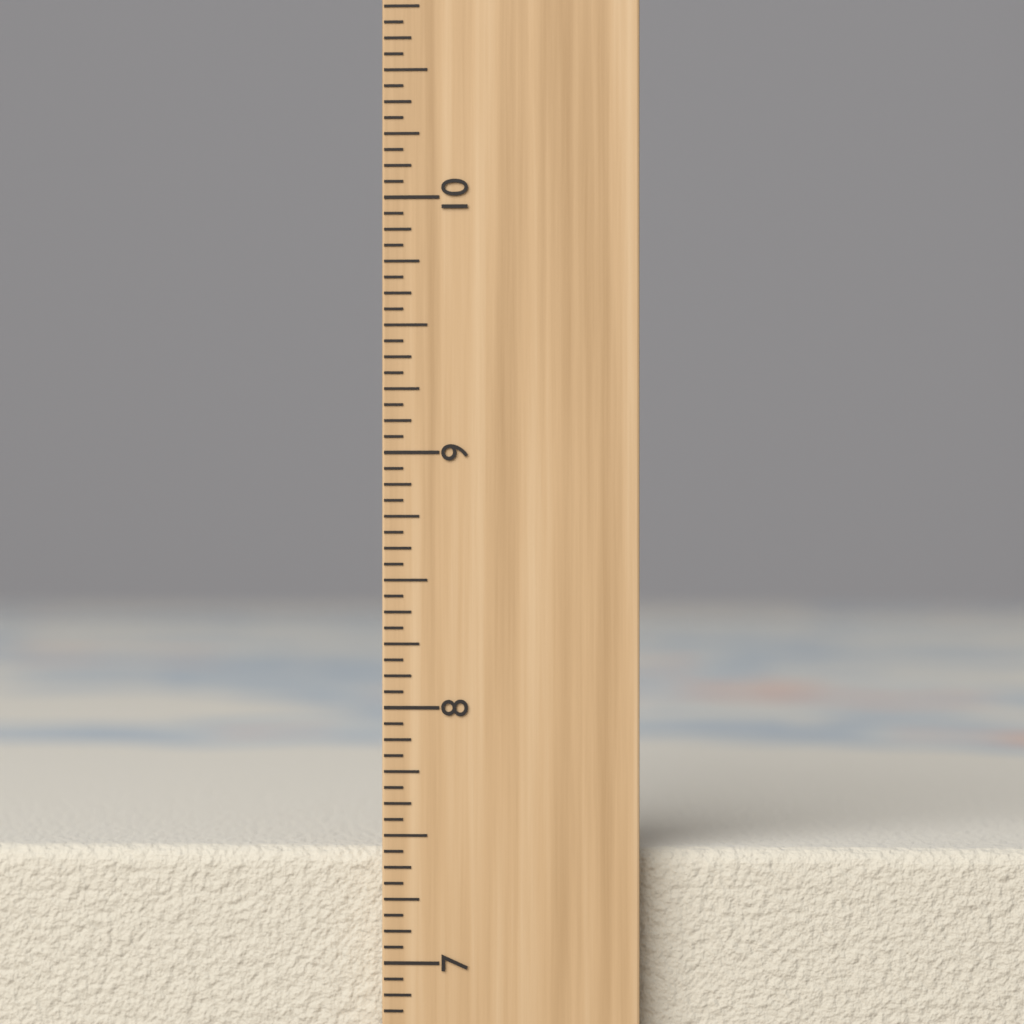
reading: 7.4375 inch
